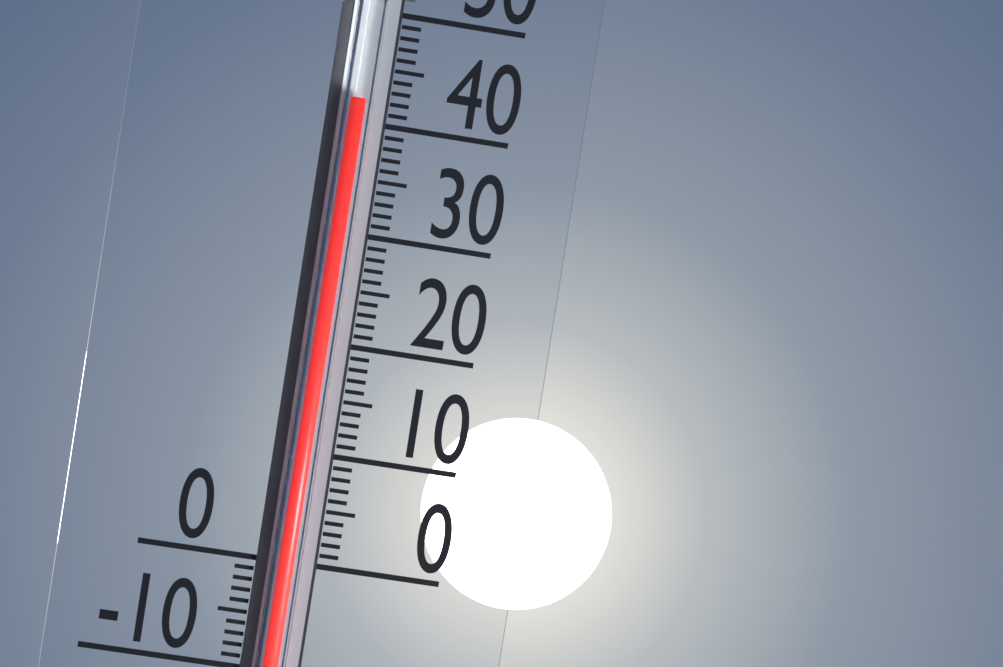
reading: 42 (no unit)
